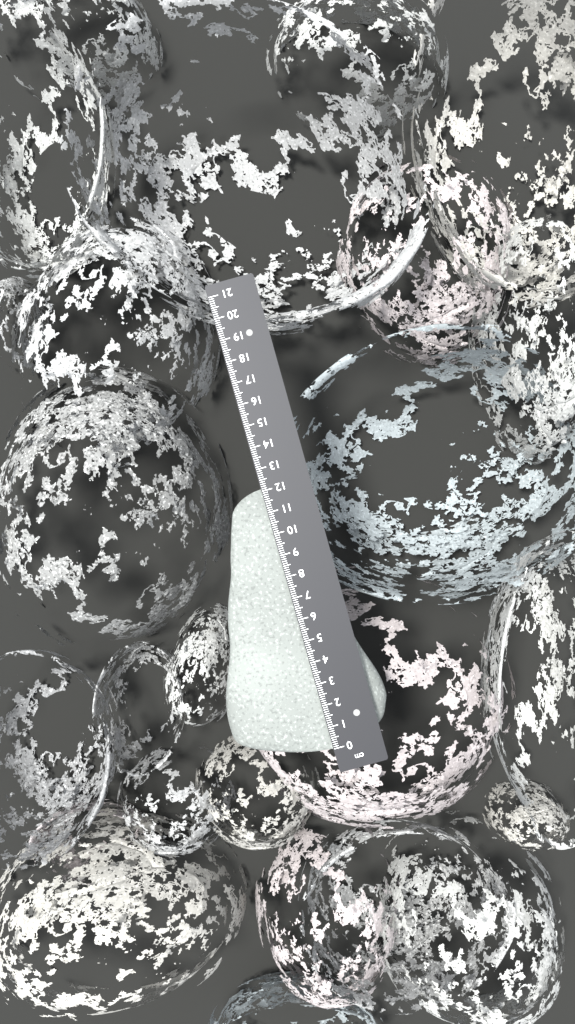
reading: 12.1 cm
